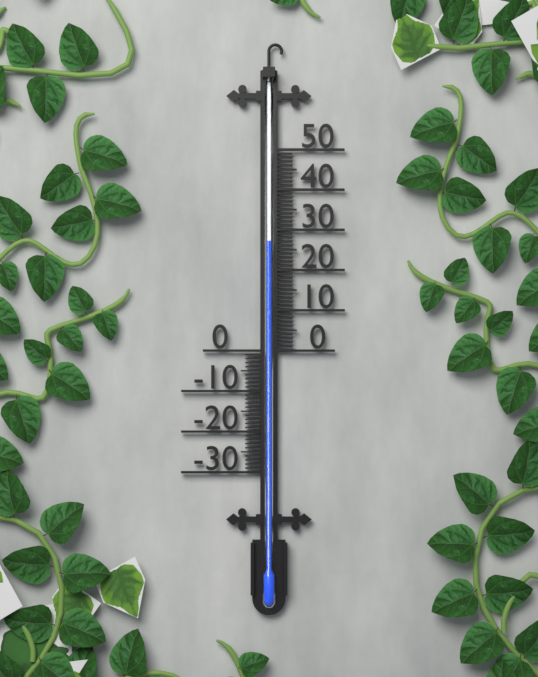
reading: 27 (no unit)
